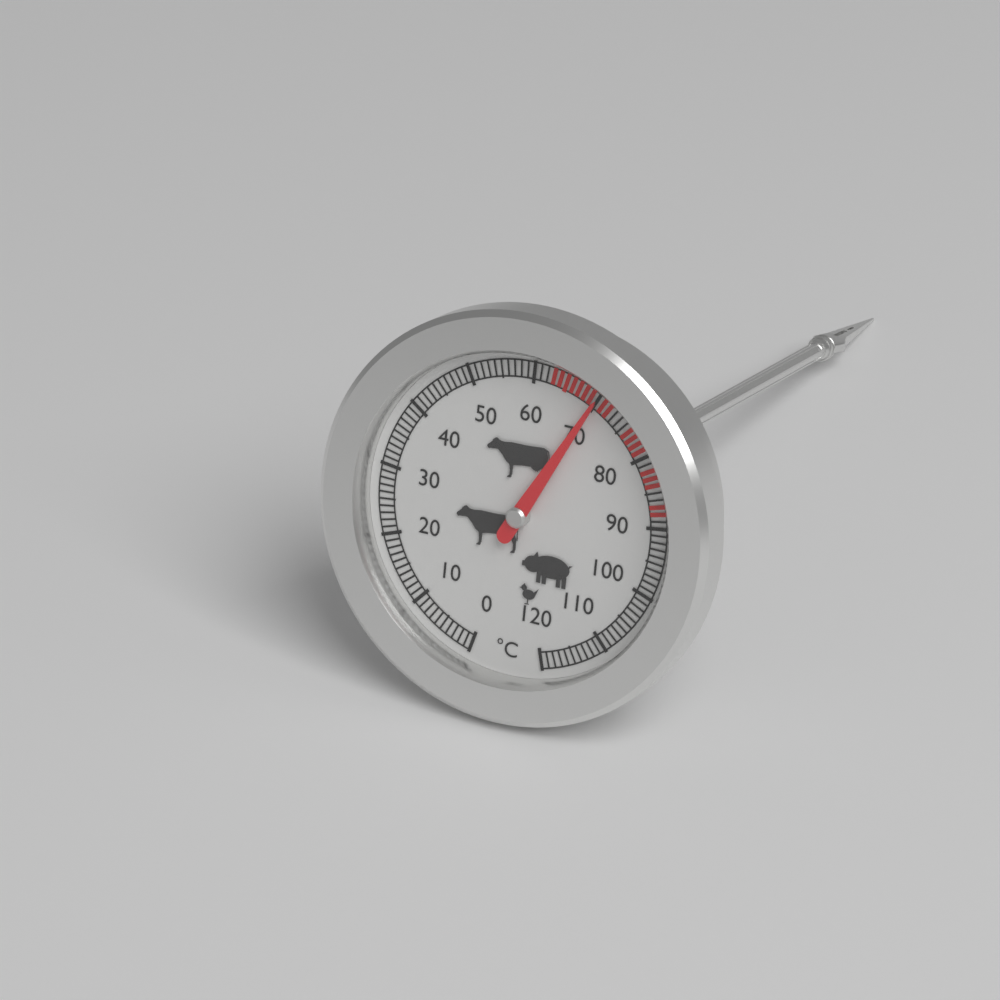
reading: 70 °C
